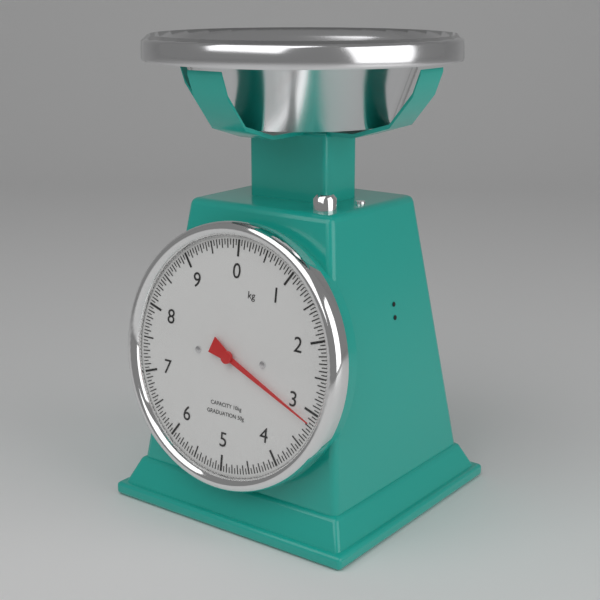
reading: 3.15 kg
